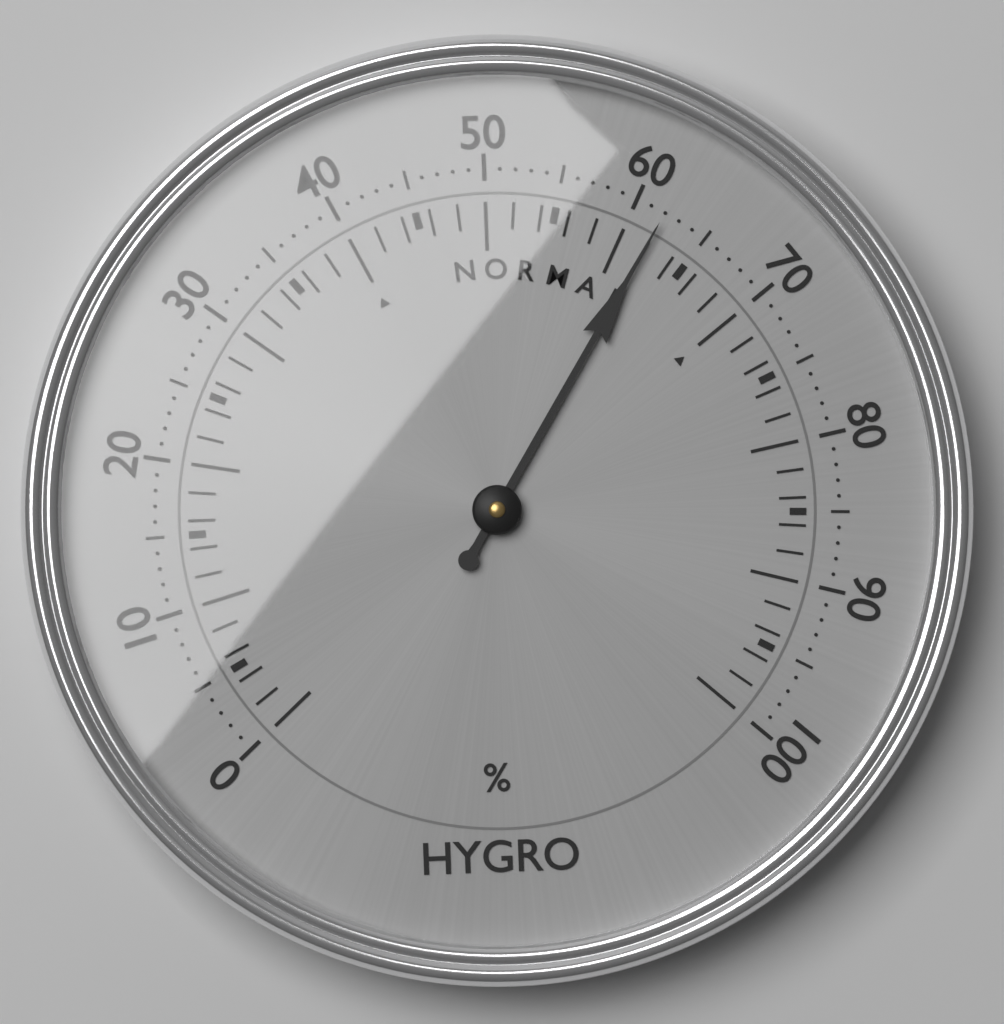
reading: 62 %
